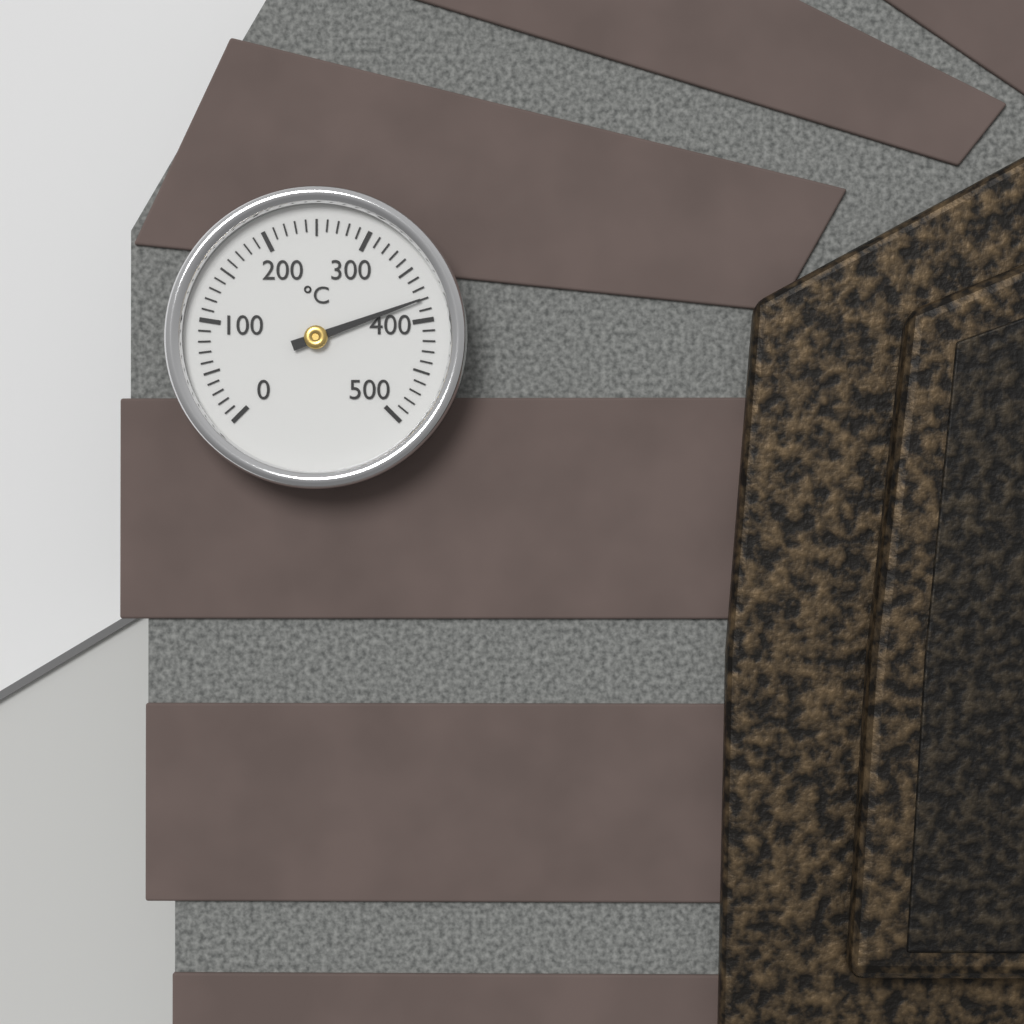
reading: 380 °C
